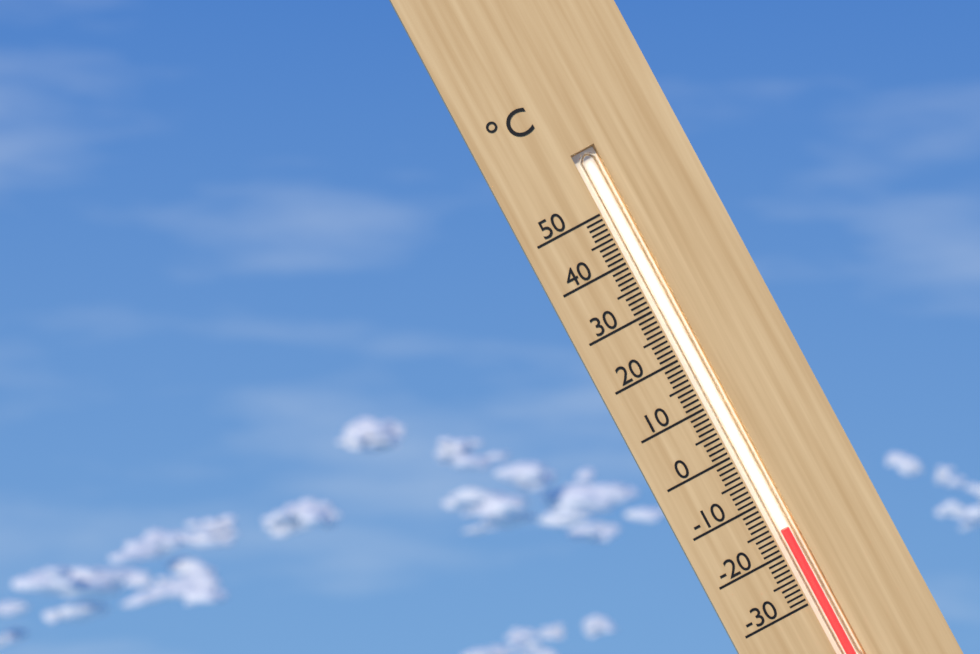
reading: -16 °C
